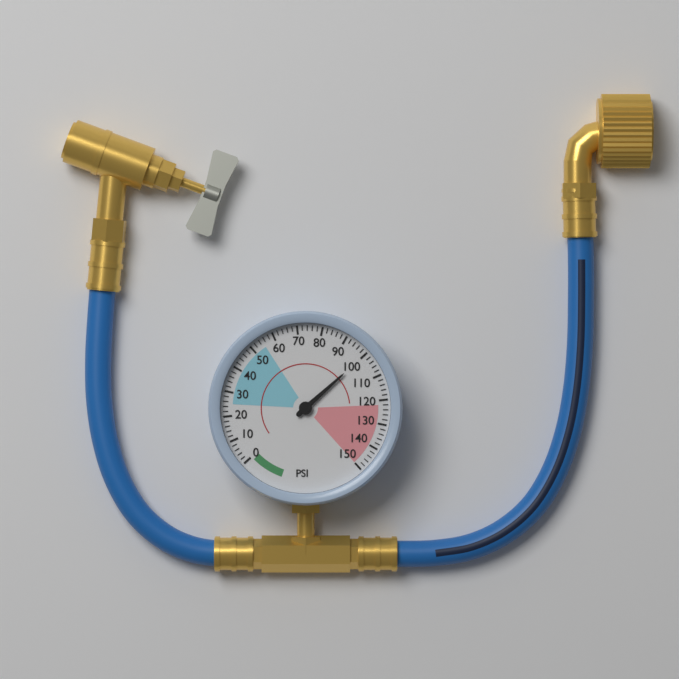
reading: 100 psi
